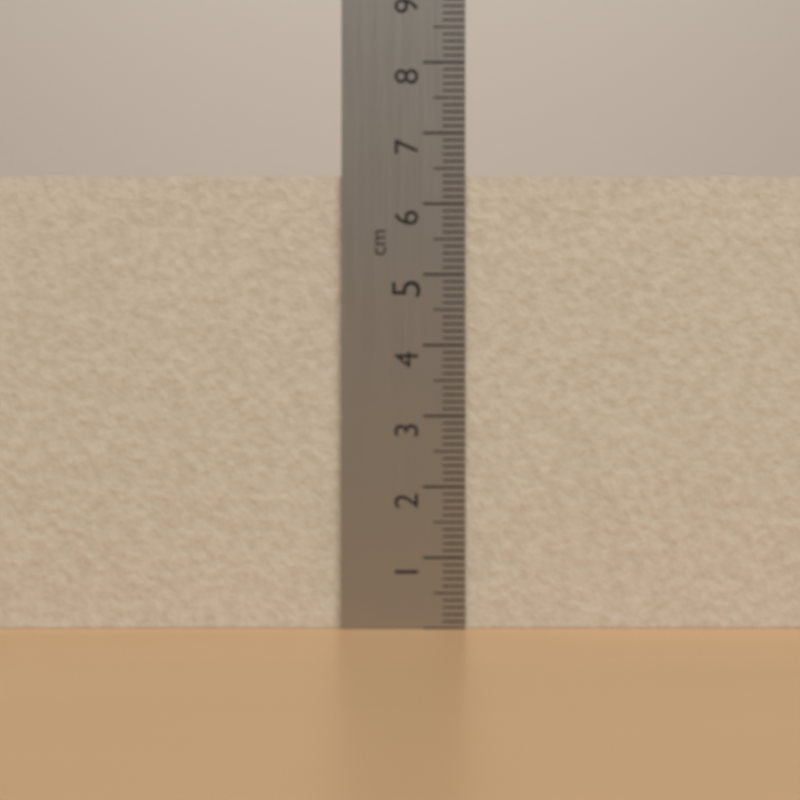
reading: 6.4 cm
